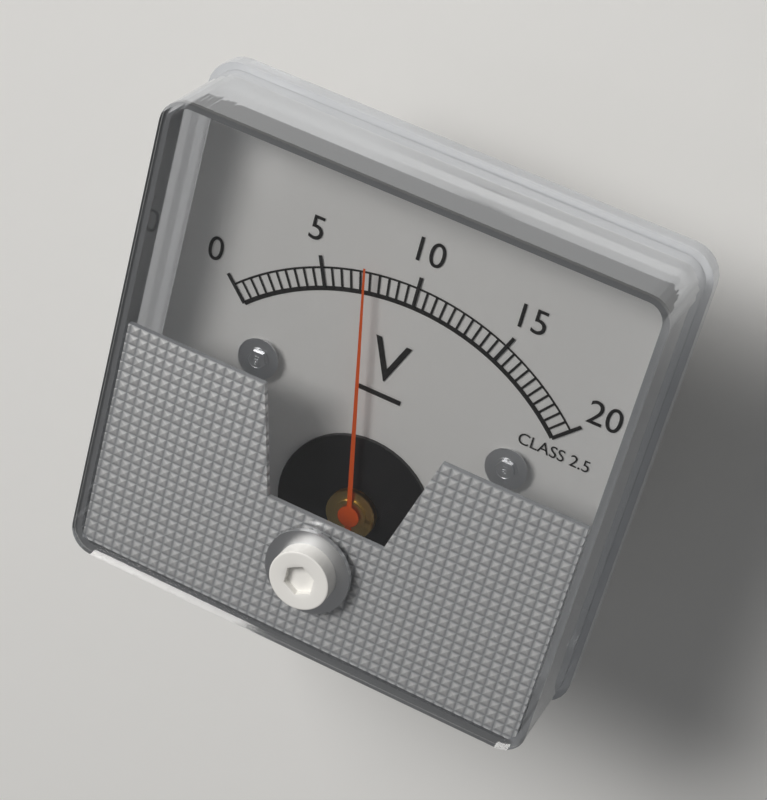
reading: 7.5 V
